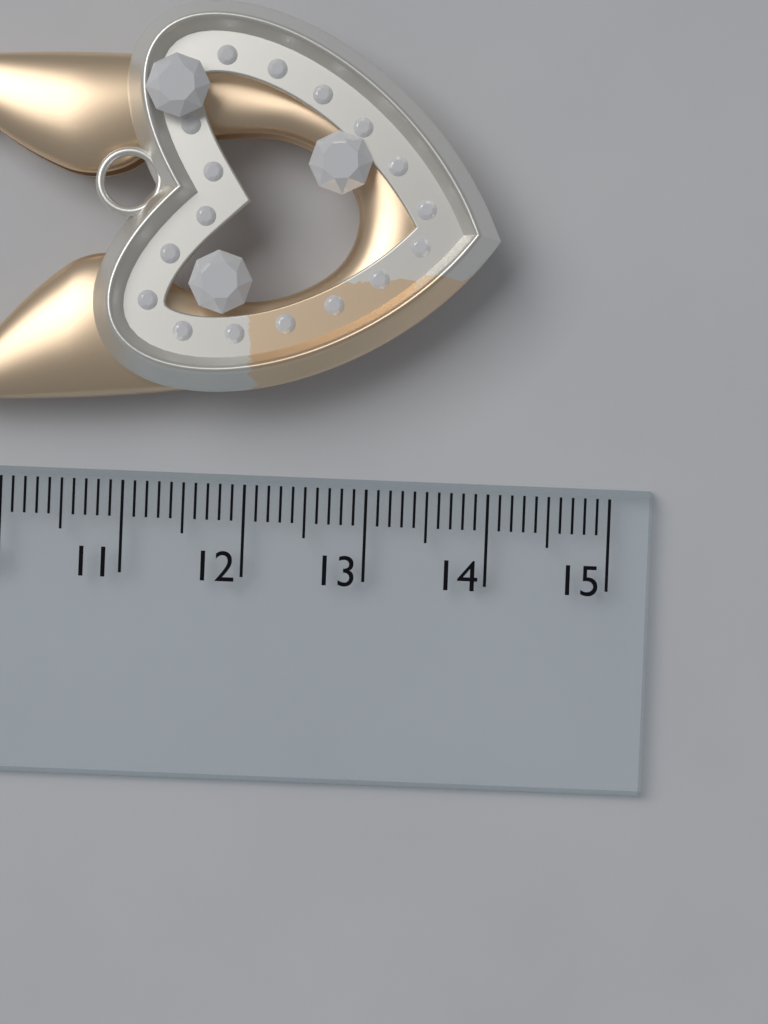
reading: 14.0 cm
